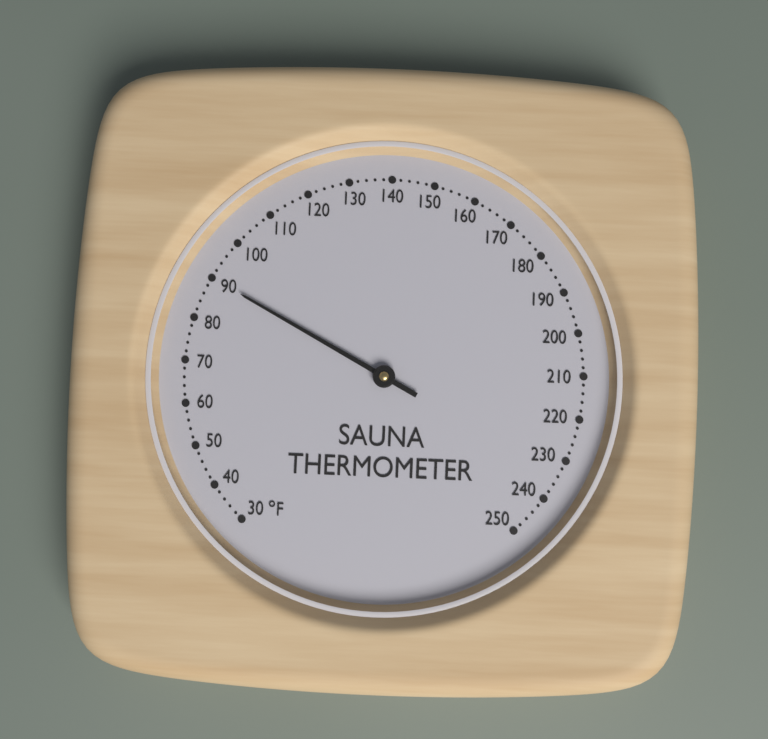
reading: 90 °F
